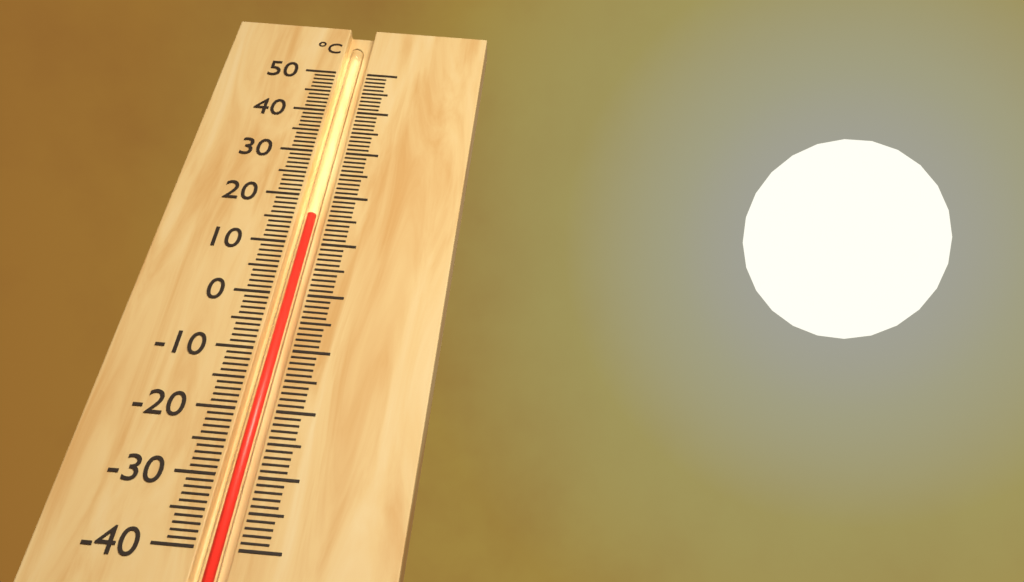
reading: 16 °C
